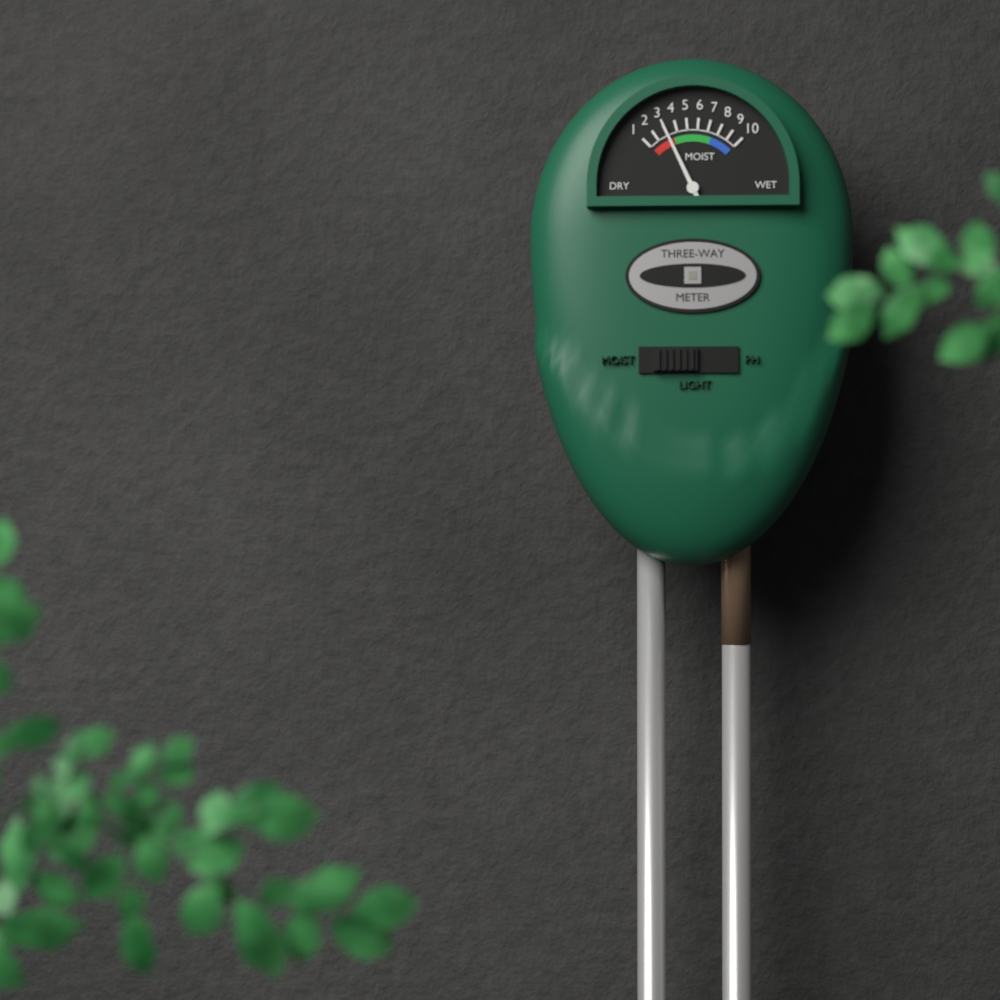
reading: 3 (no unit)
